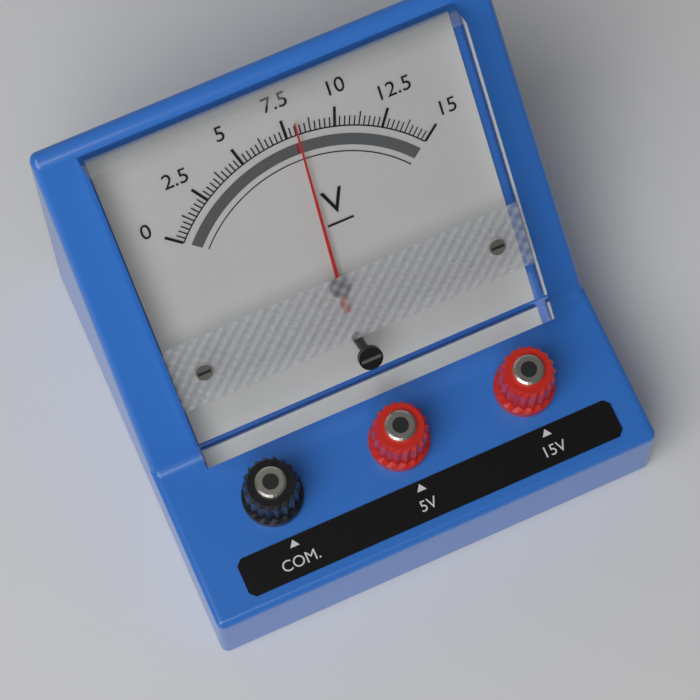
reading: 8.00 V
